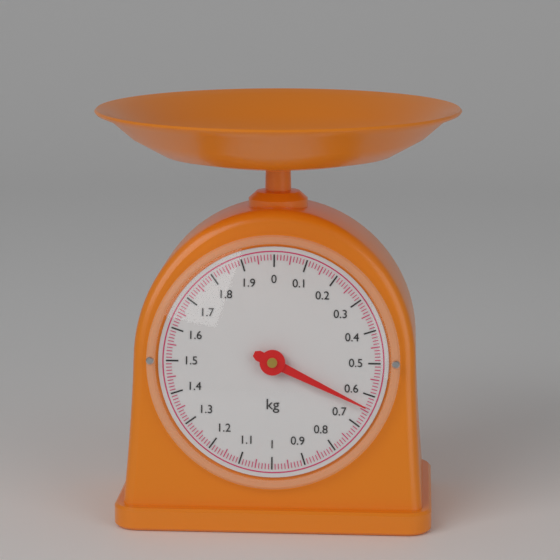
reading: 0.64 kg
